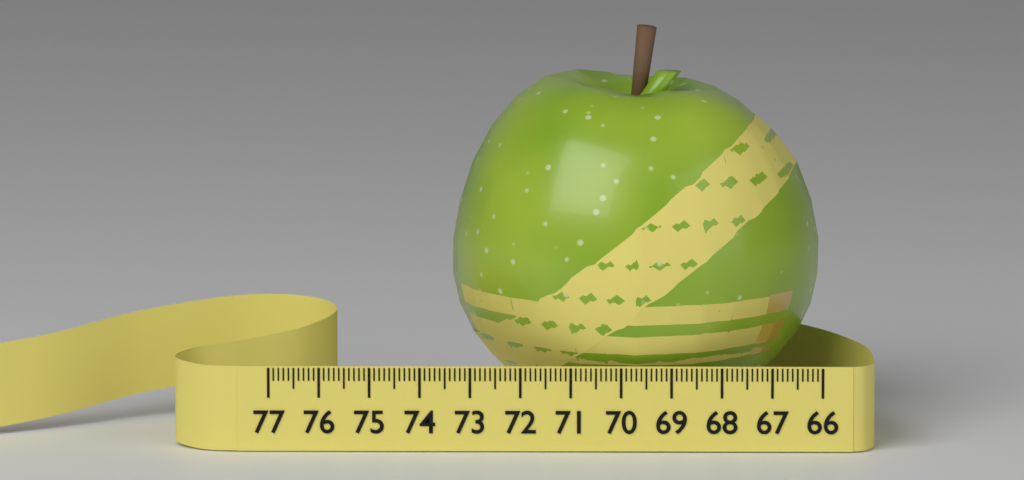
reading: 73.4 (no unit)
